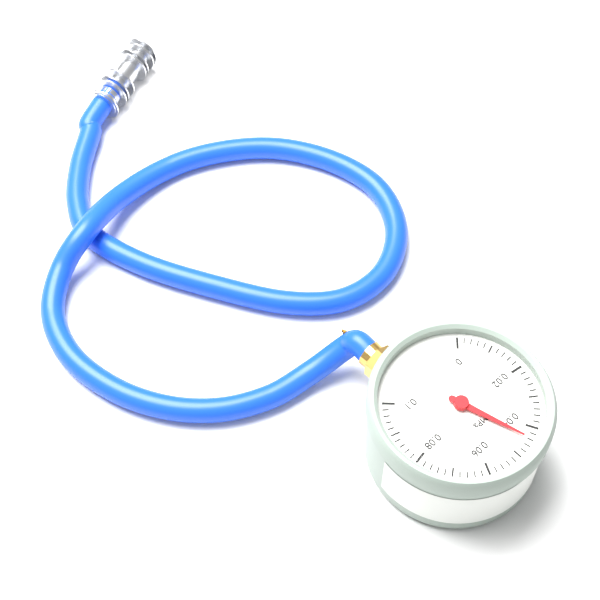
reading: 0.044 MPa
